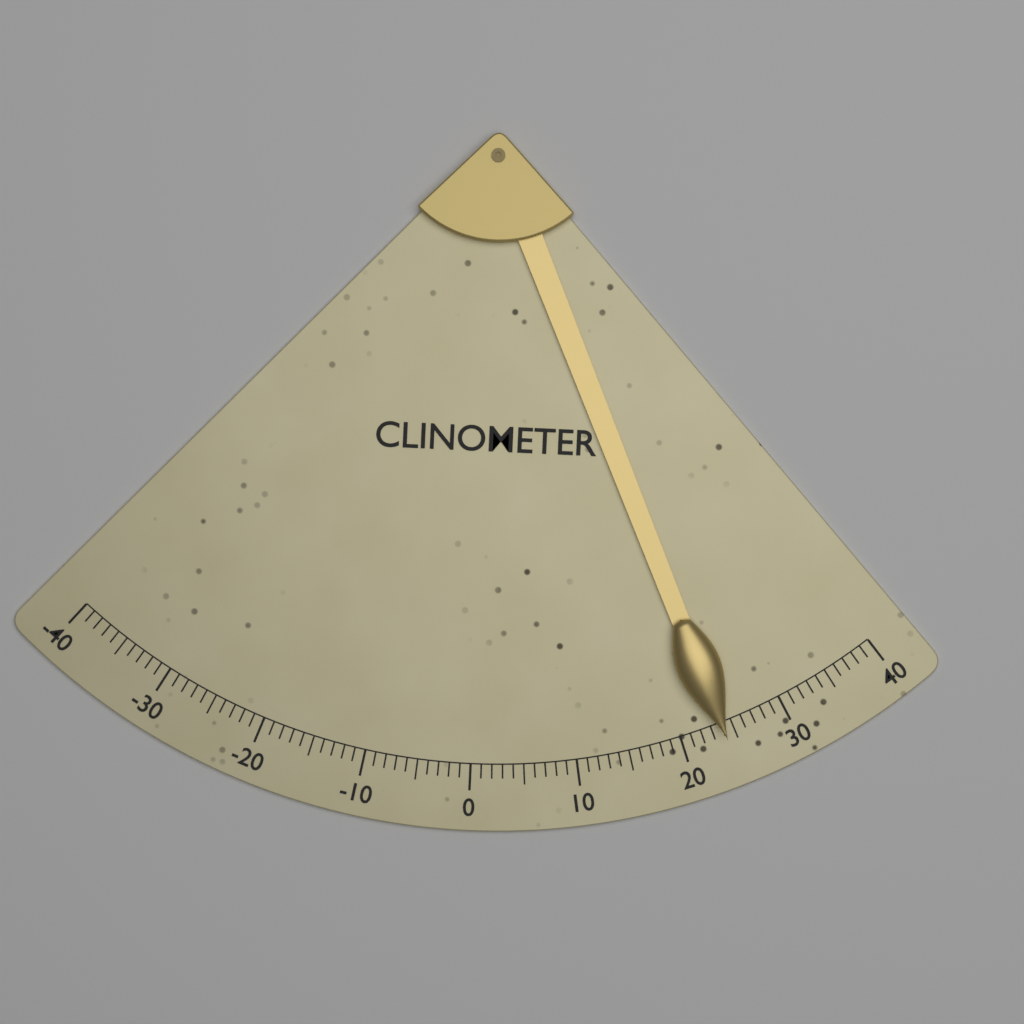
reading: 24 (no unit)
